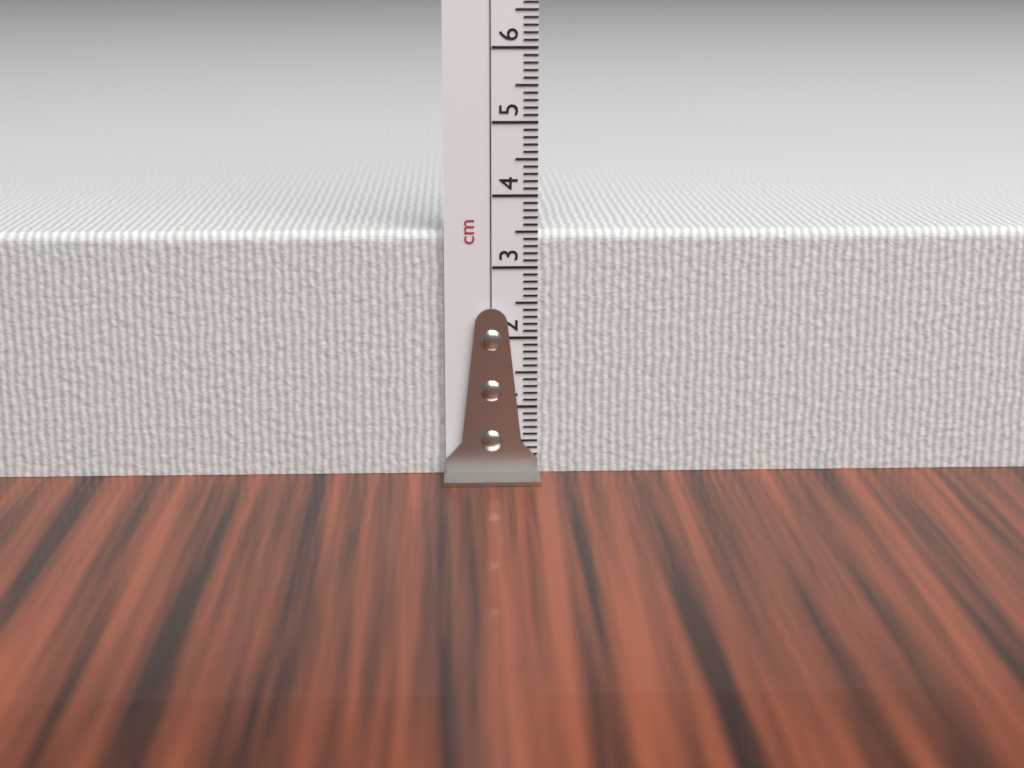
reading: 3.5 cm
